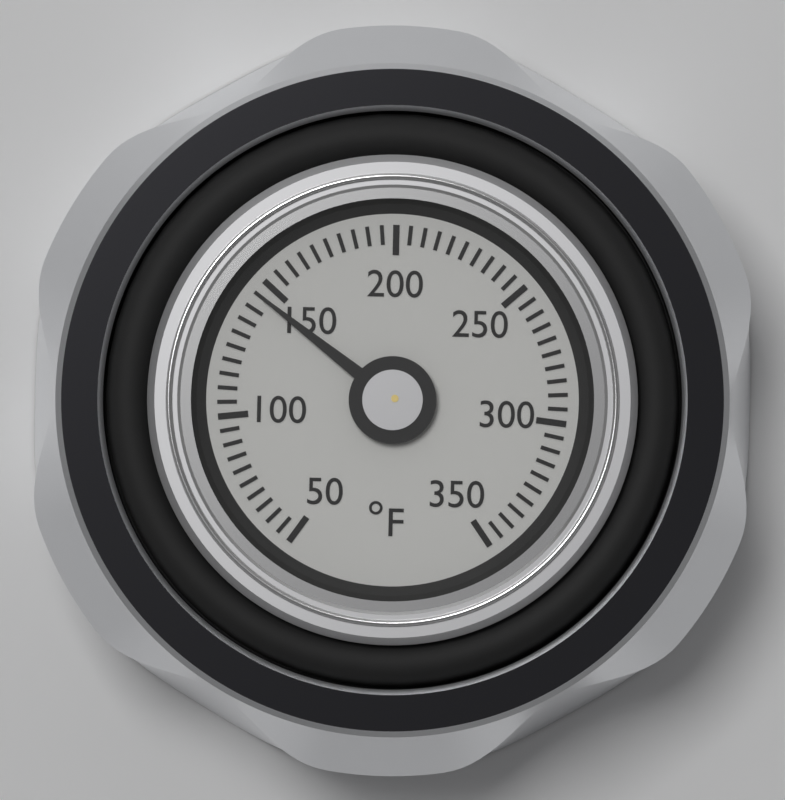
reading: 145 °F
